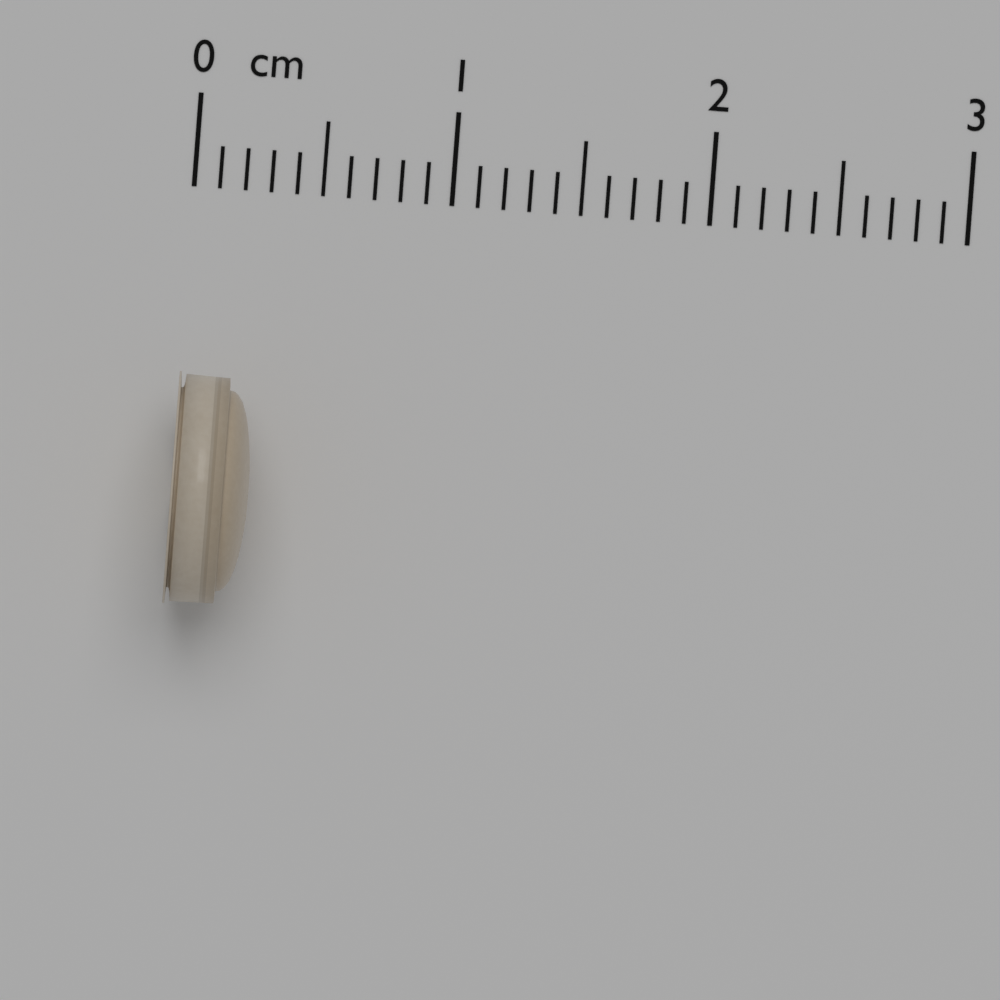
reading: 0.3 cm
